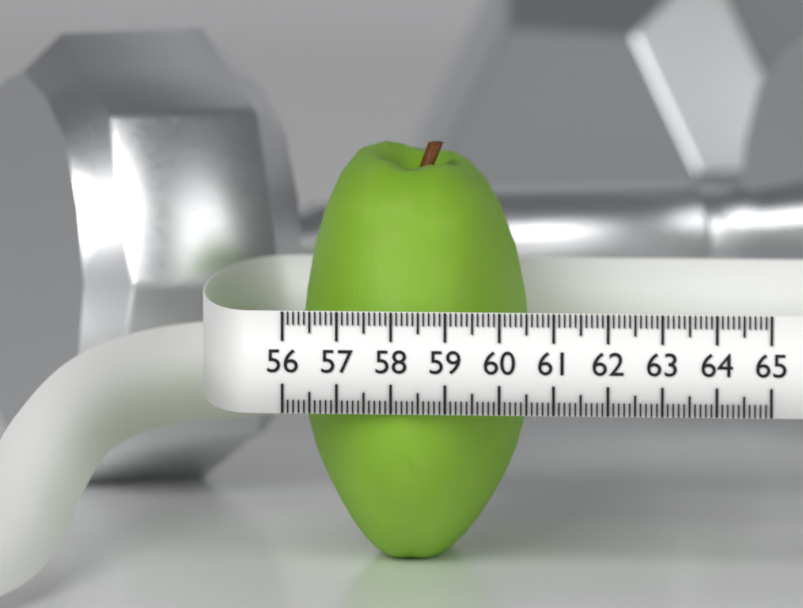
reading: 60.3 (no unit)
